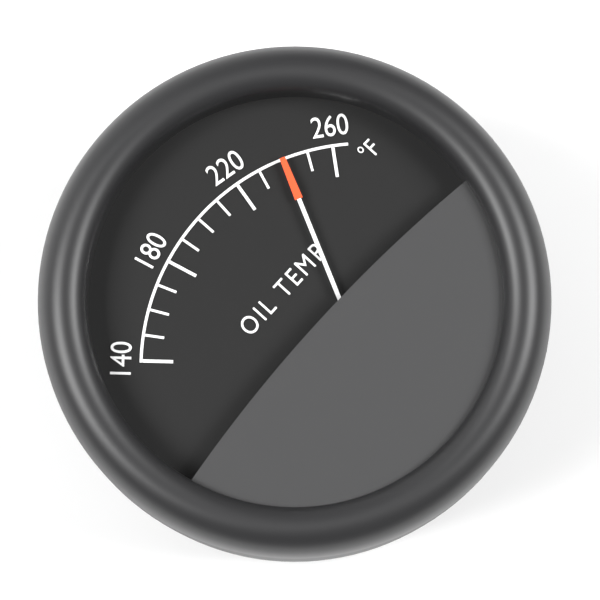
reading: 240 °F
